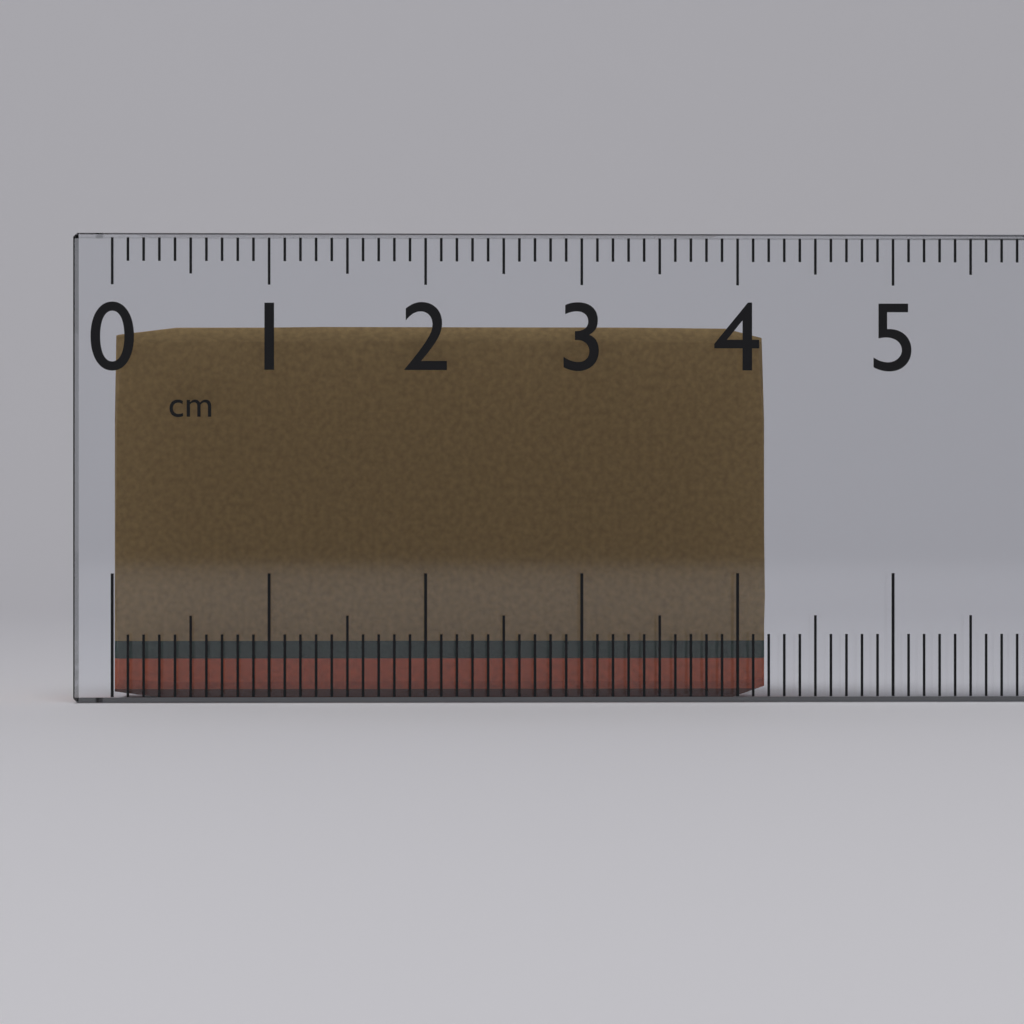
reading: 4.2 cm
